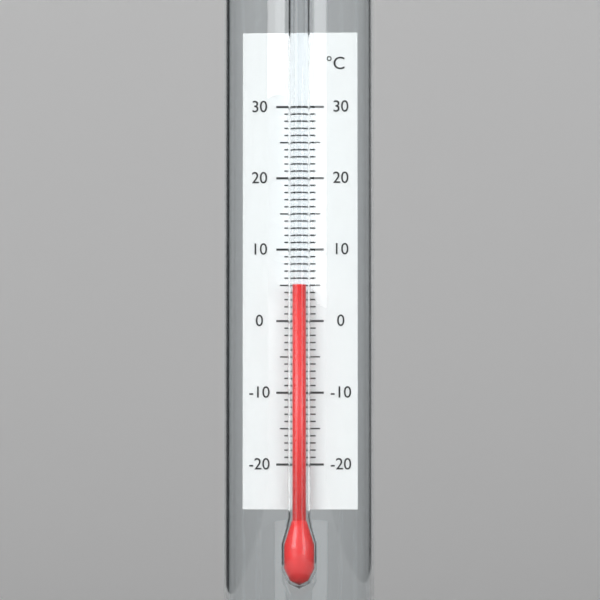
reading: 5 °C
